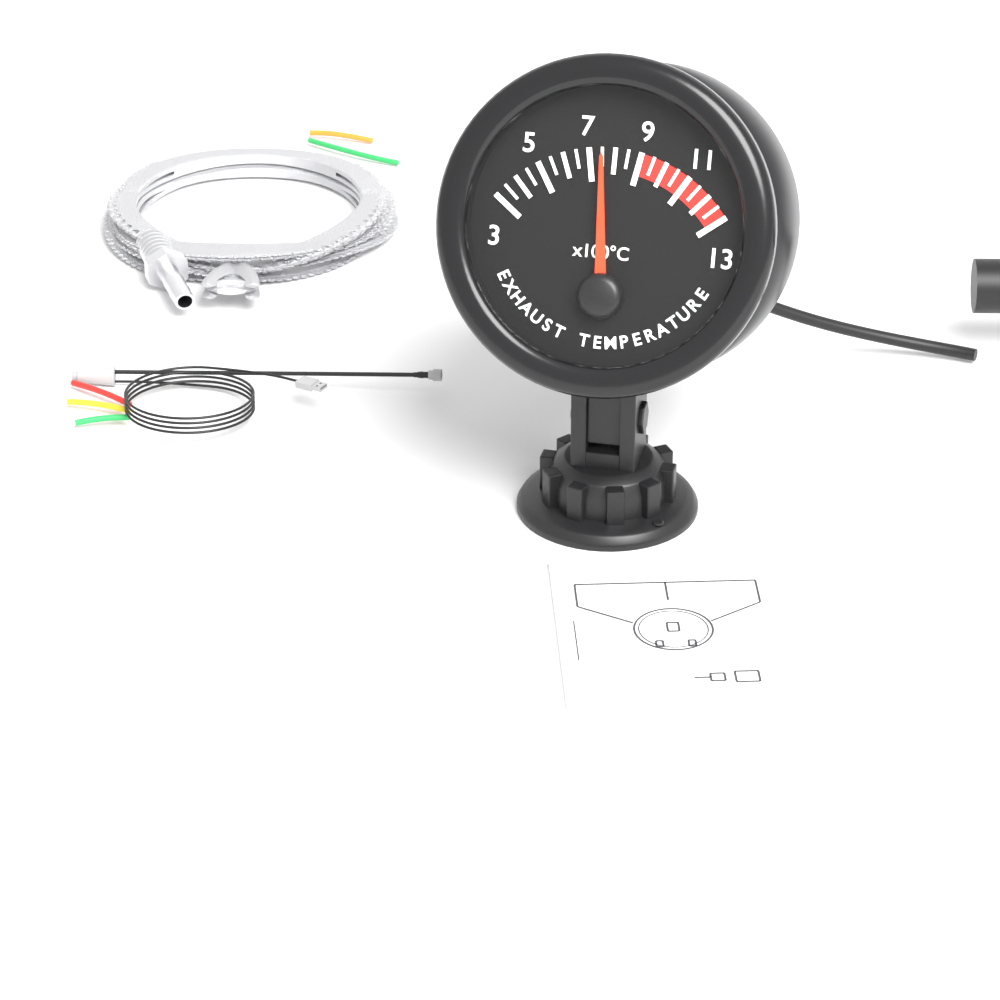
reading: 750 °C
